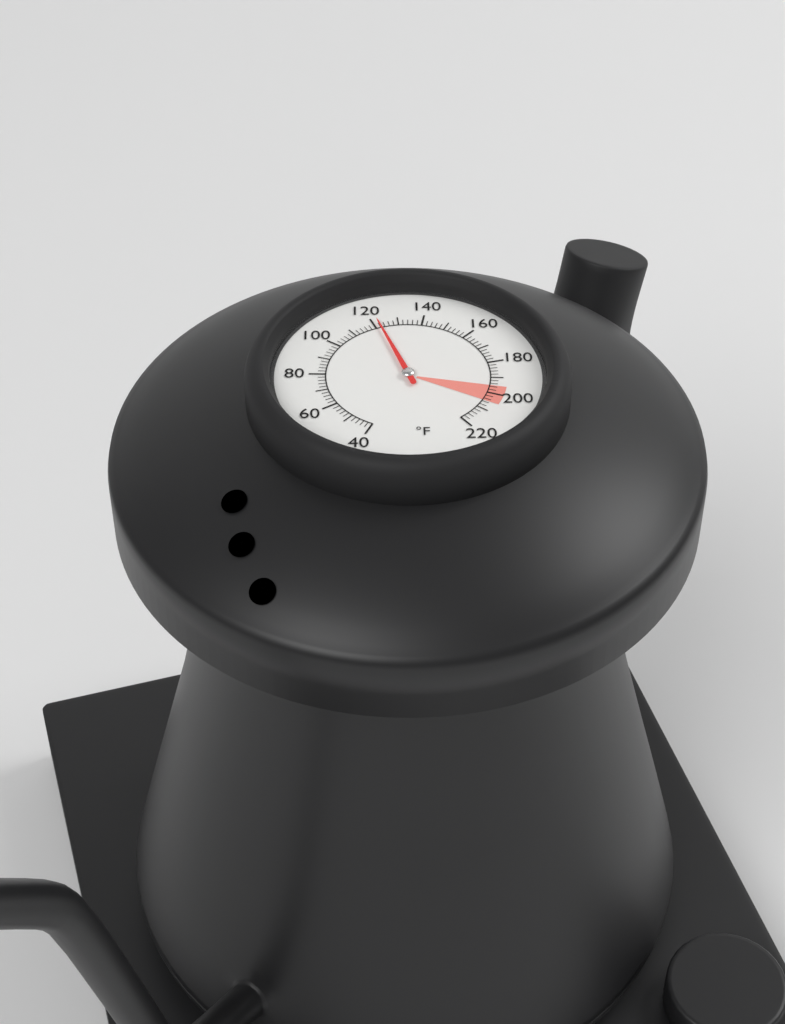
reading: 122 °F
